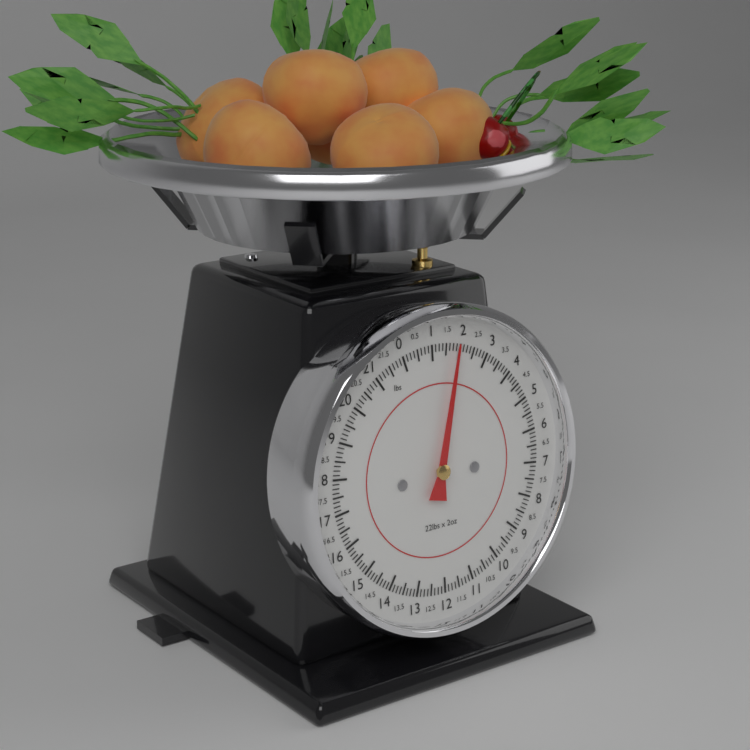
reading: 1.875 lbs
